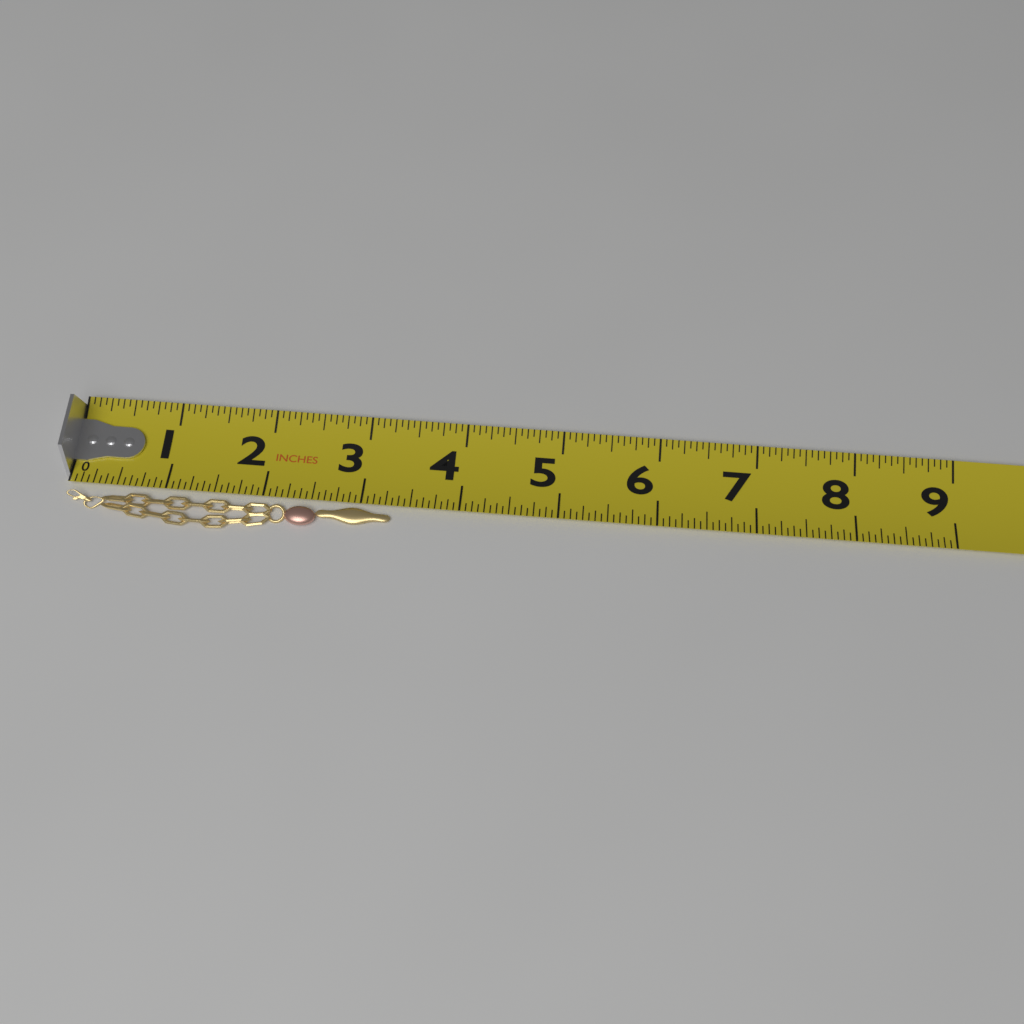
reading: 3.3125 in
